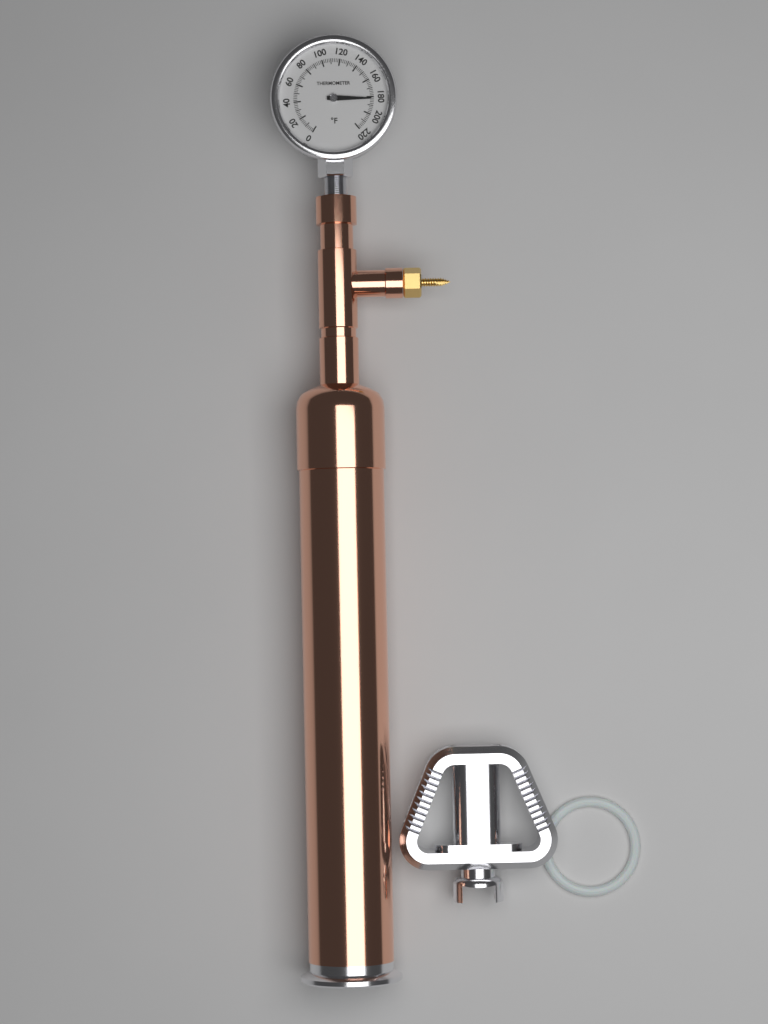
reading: 182 °F
